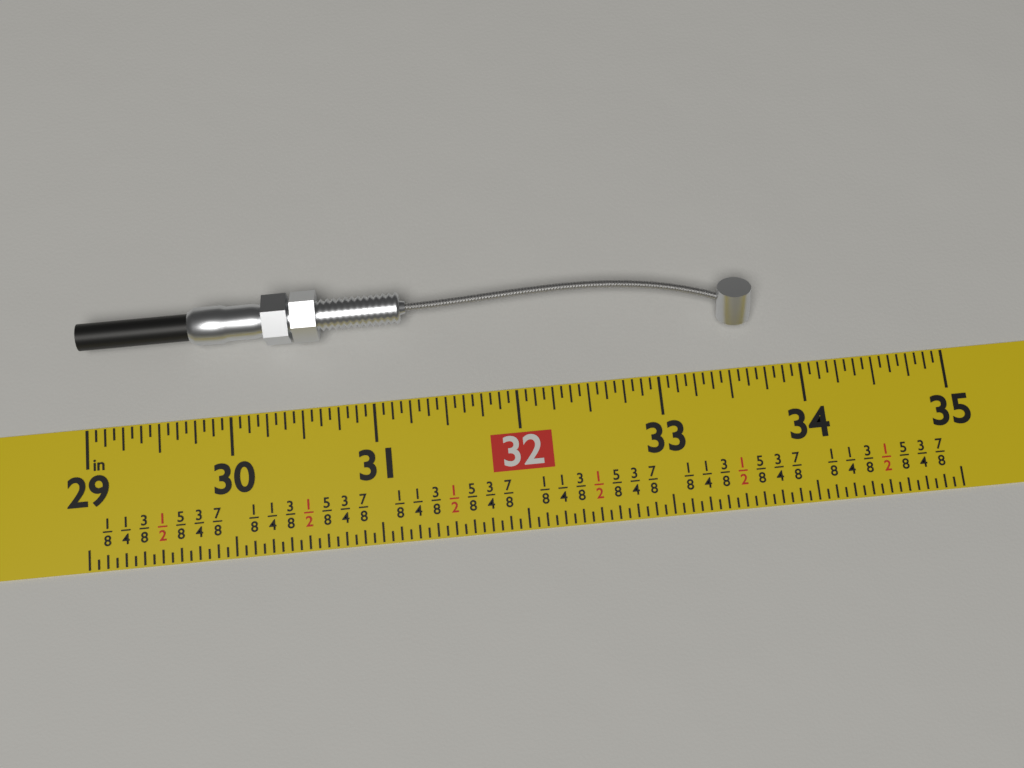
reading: 33.6875 in
